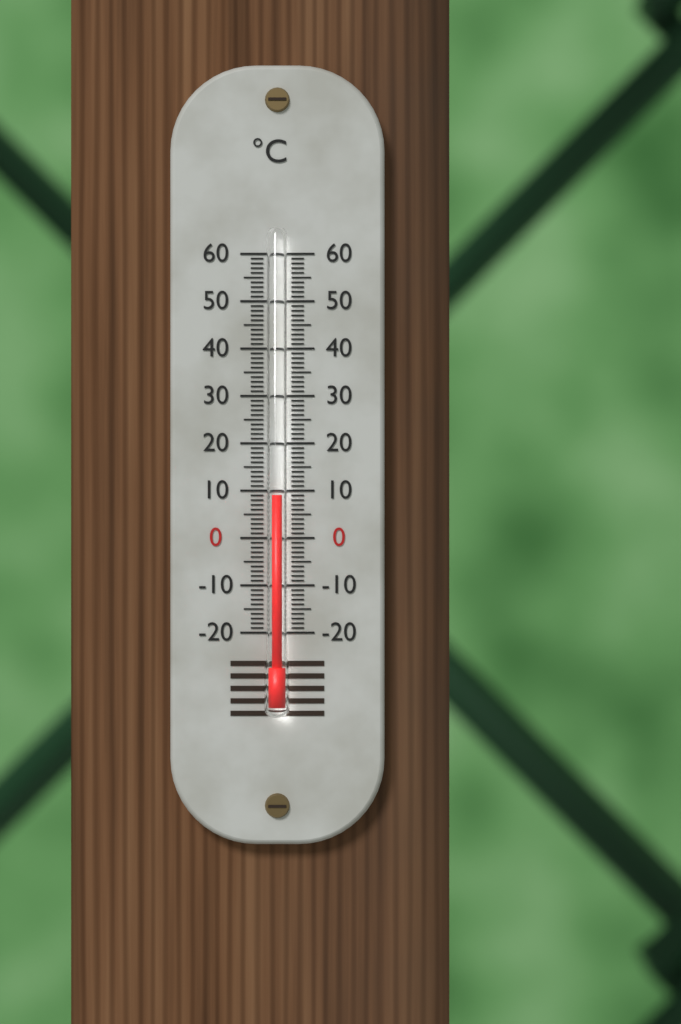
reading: 9 °C
